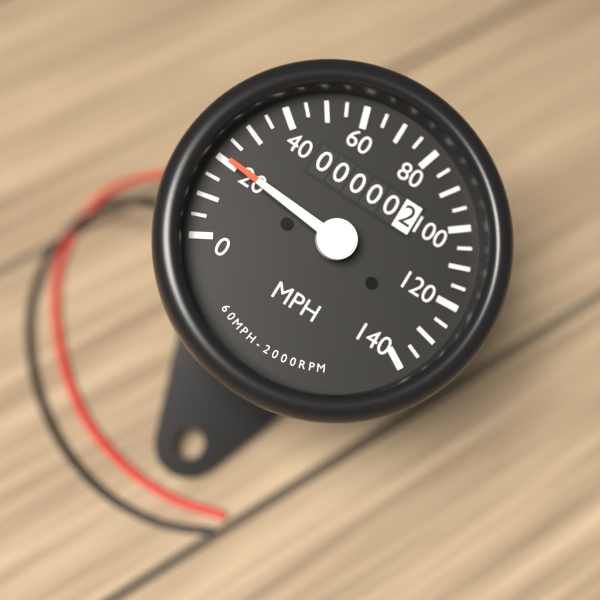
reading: 20 MPH
